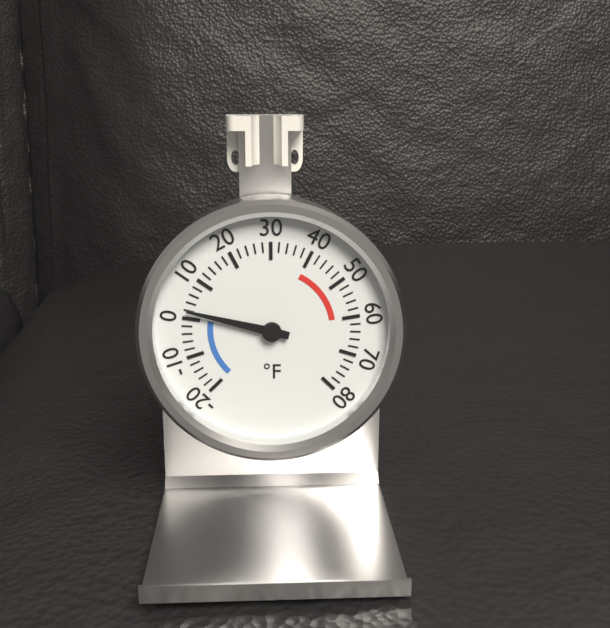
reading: 2 °F
